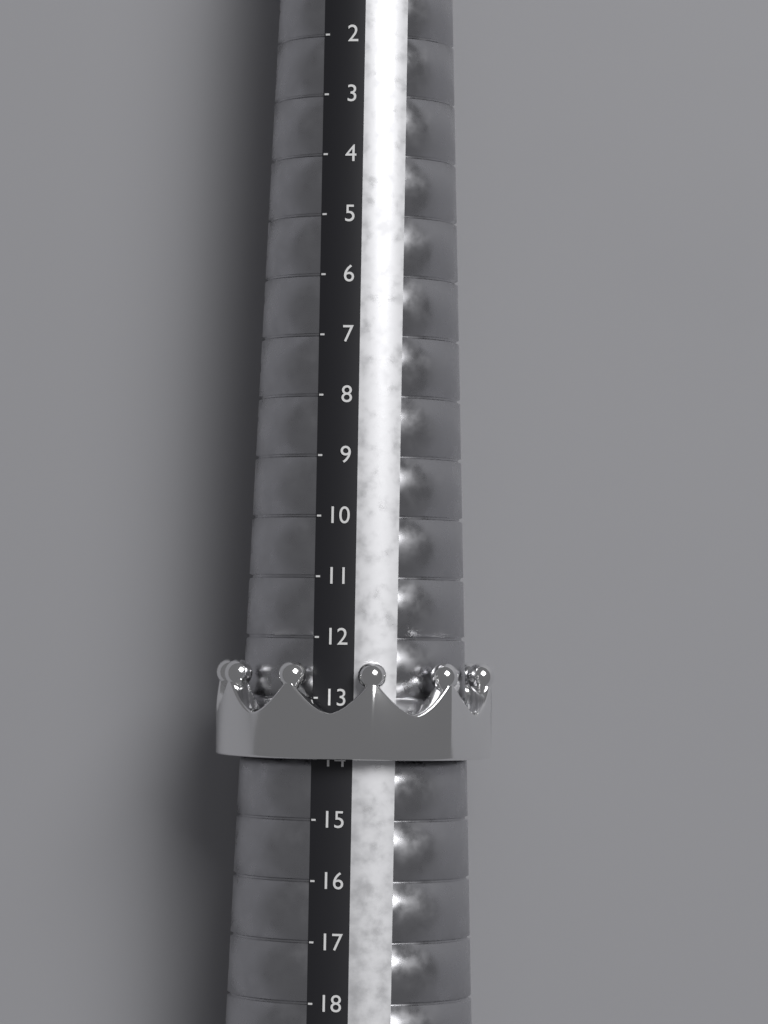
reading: 14 (no unit)
